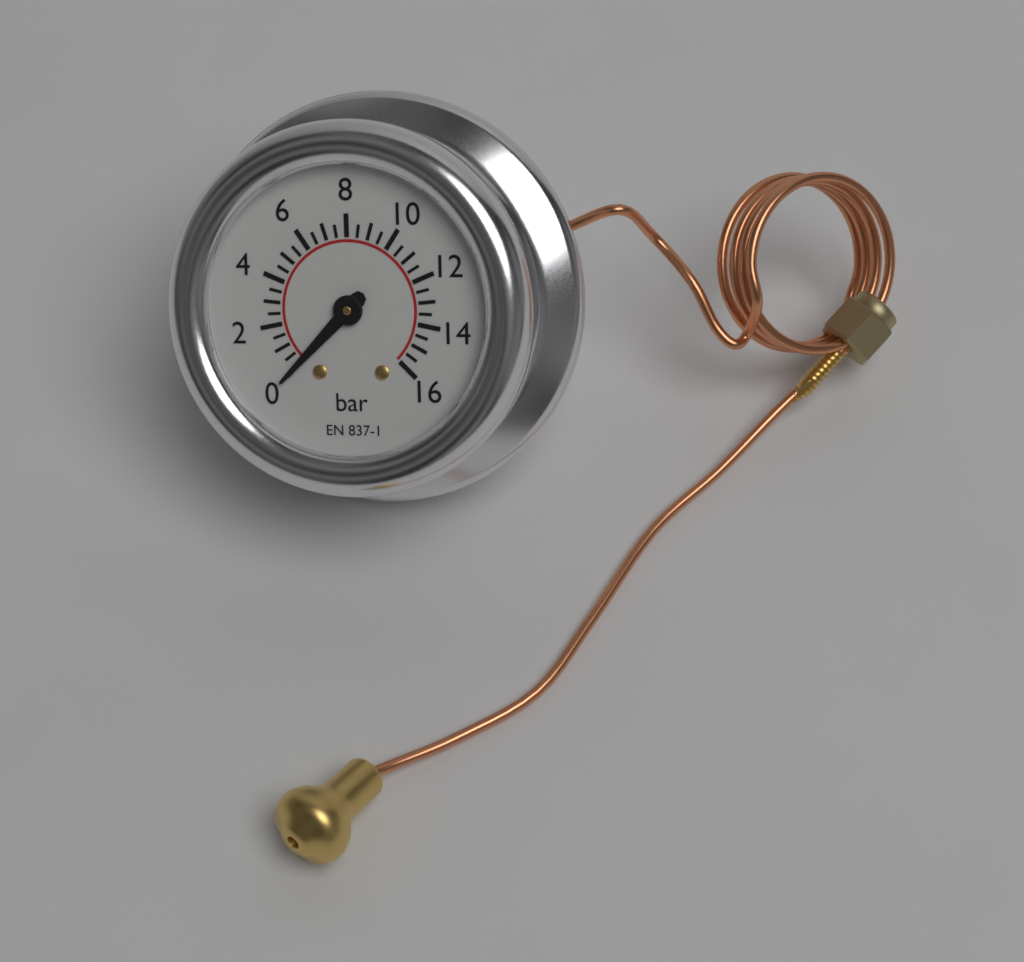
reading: 0.0 bar
